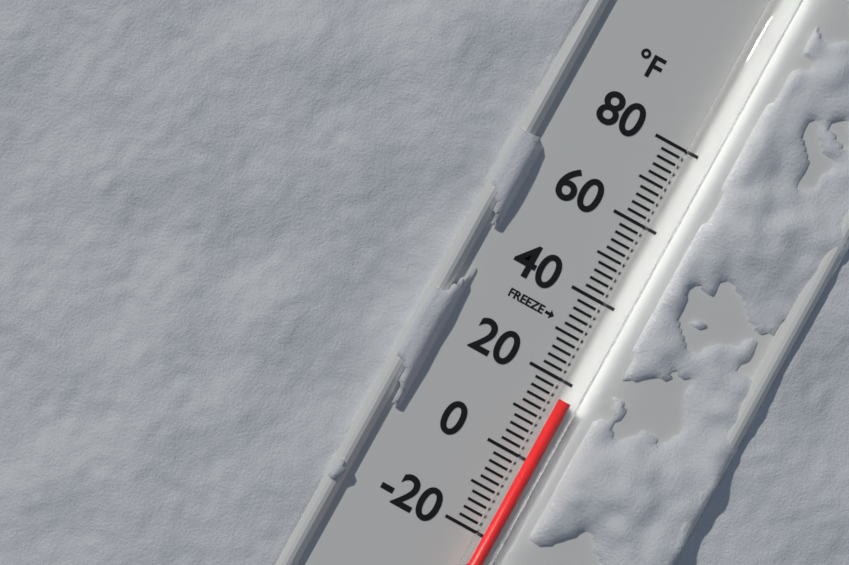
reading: 16 °F
